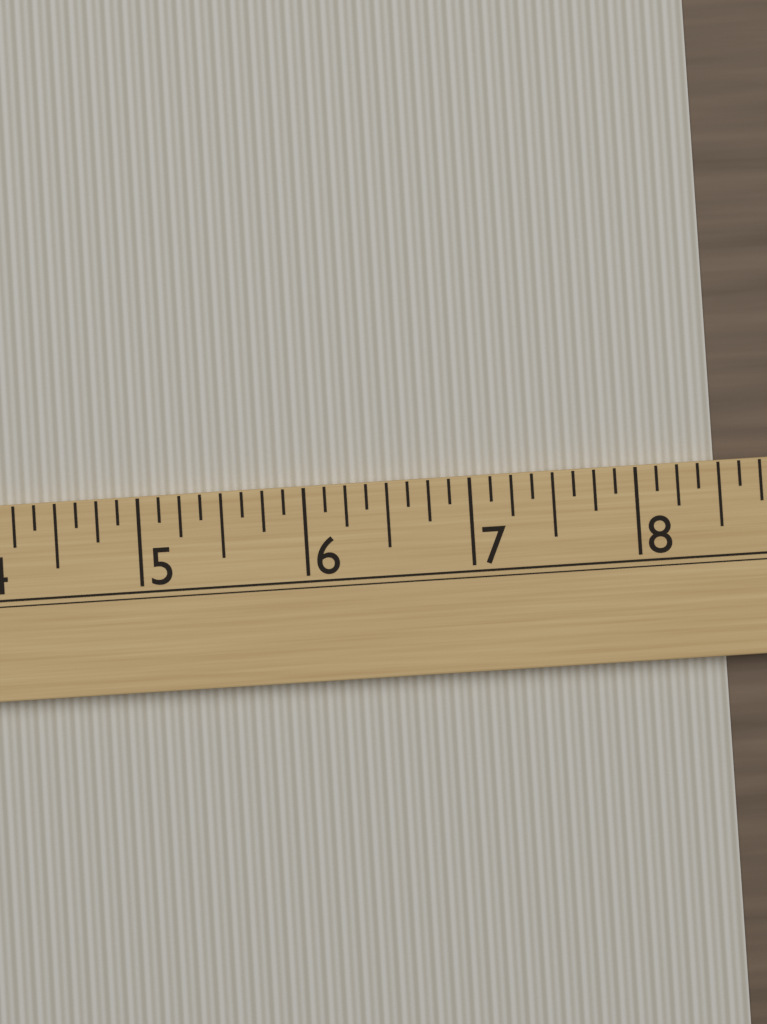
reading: 8.500 (no unit)
